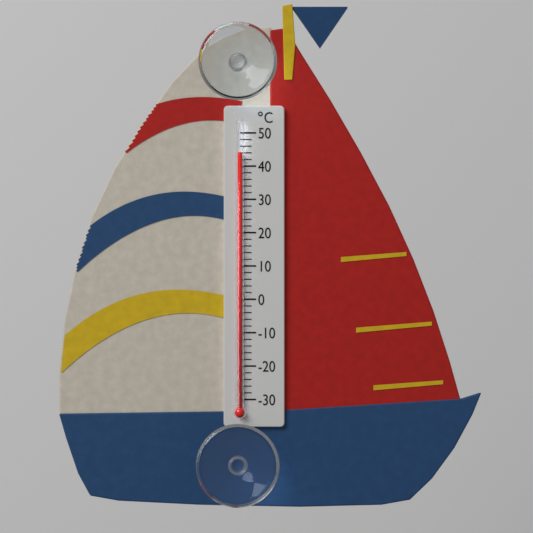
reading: 44 °C
